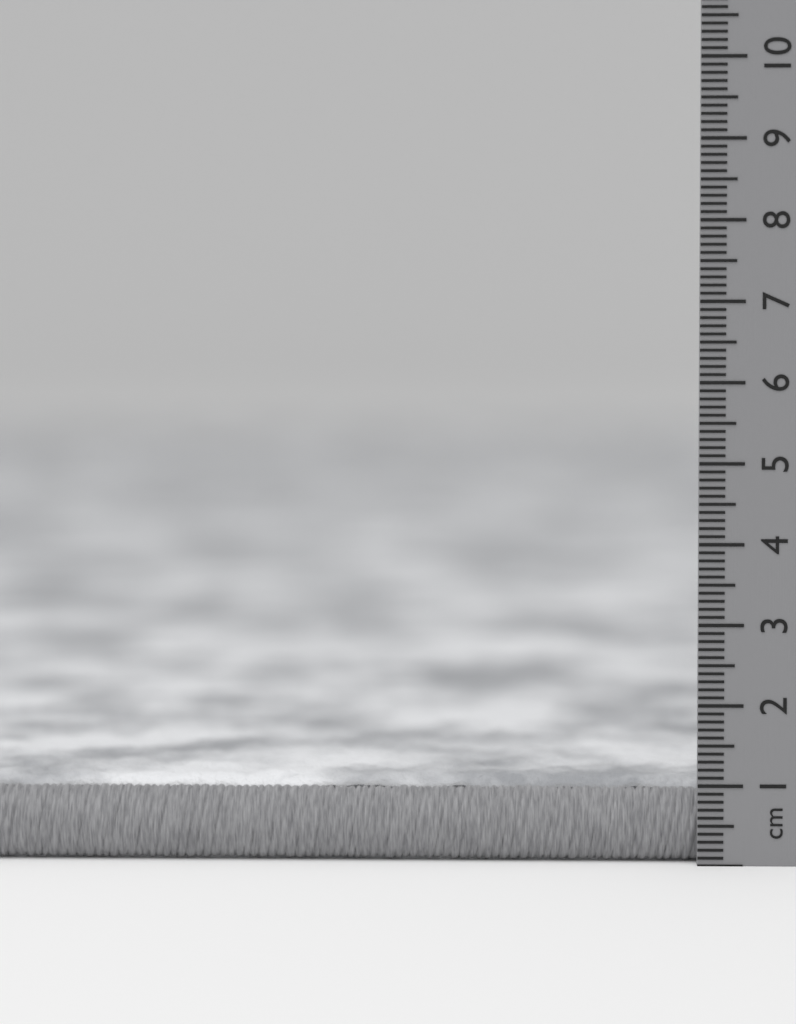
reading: 1.1 cm
